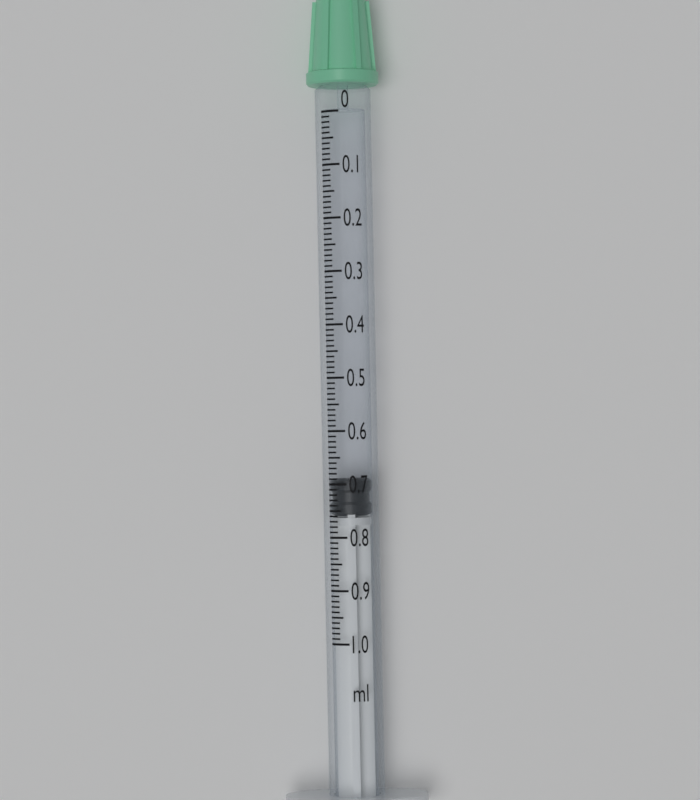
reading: 0.69 ml
